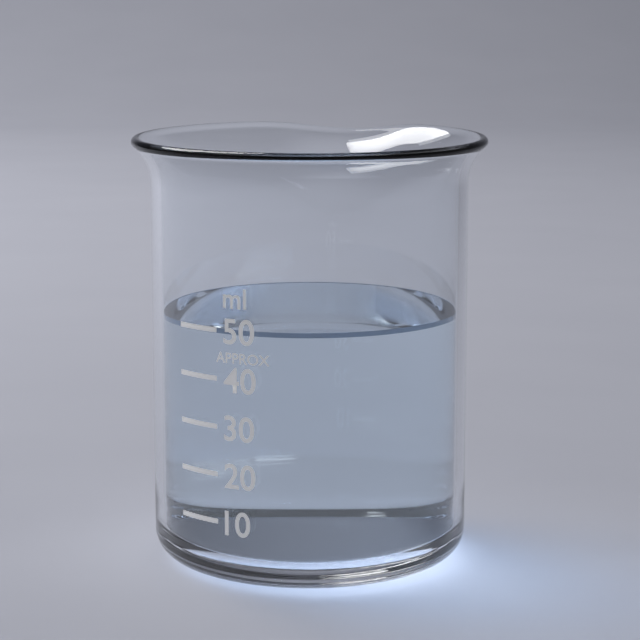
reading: 50 ml
